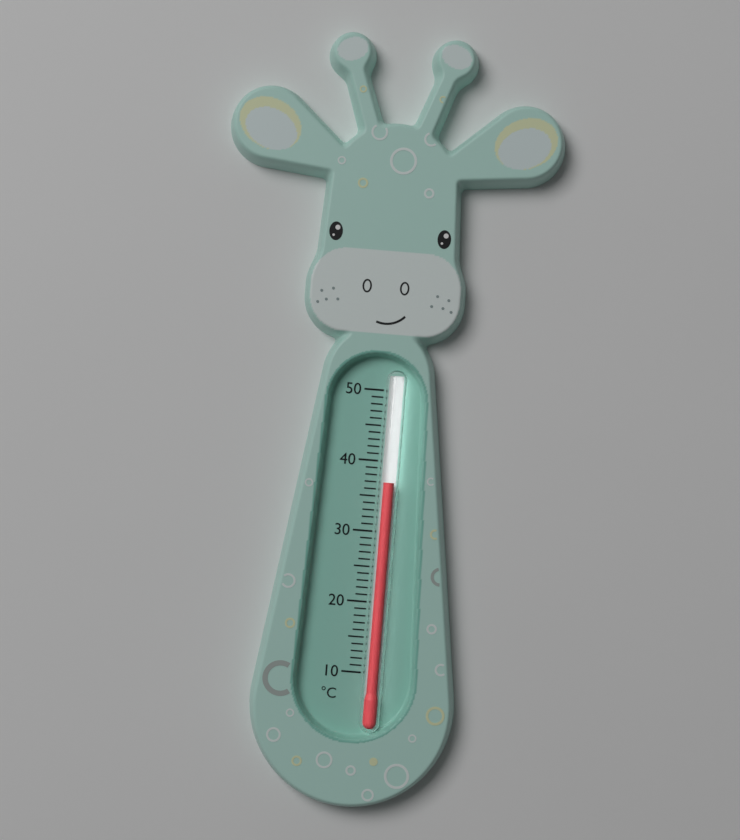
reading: 37 °C
